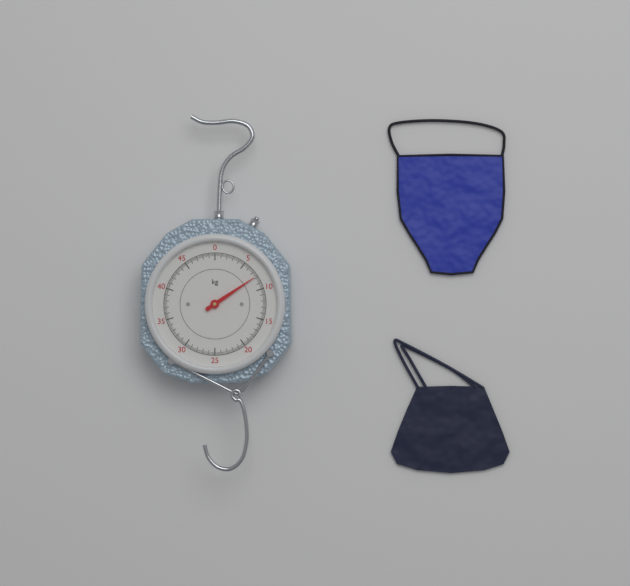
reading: 7.8 kg
